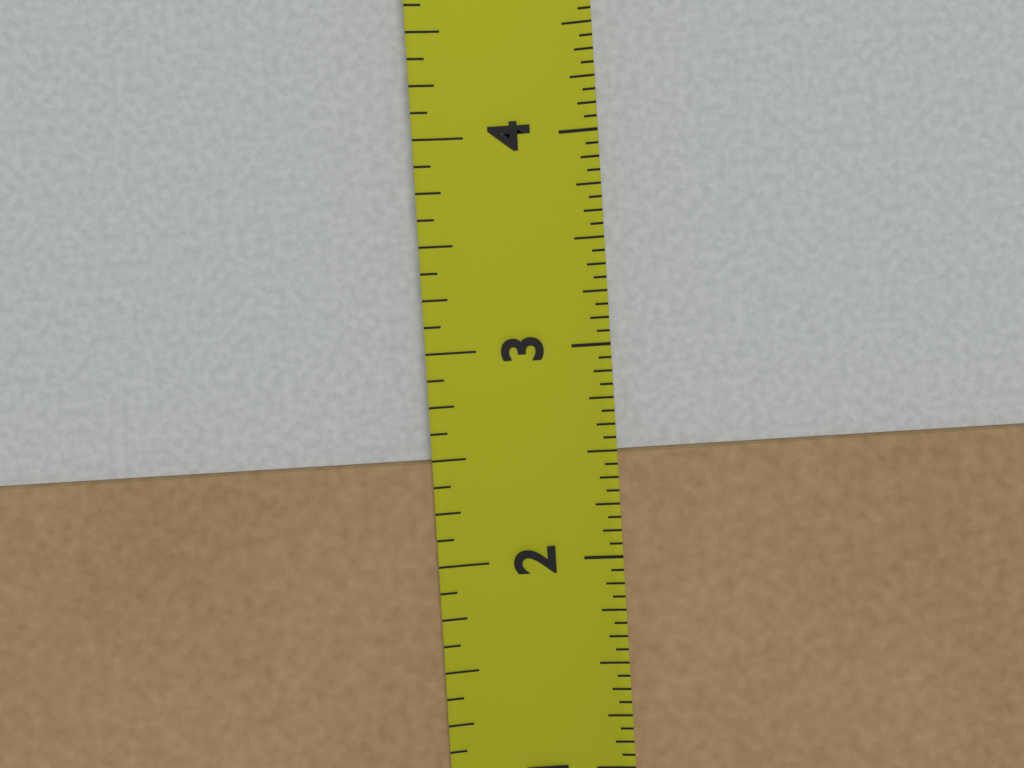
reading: 2.5000 in
